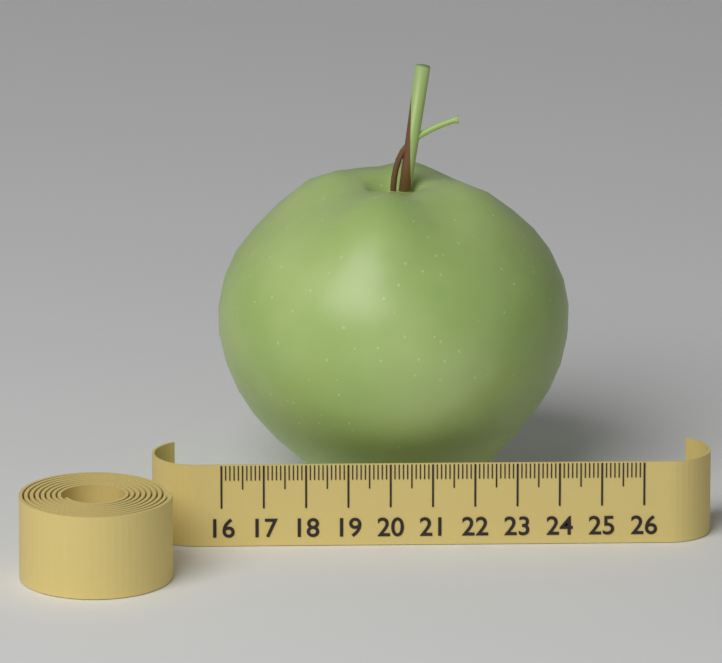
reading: 24.4 (no unit)
